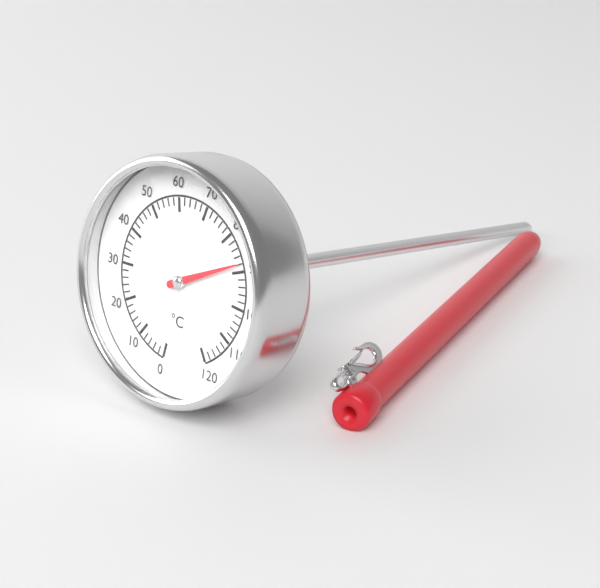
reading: 88 °C
